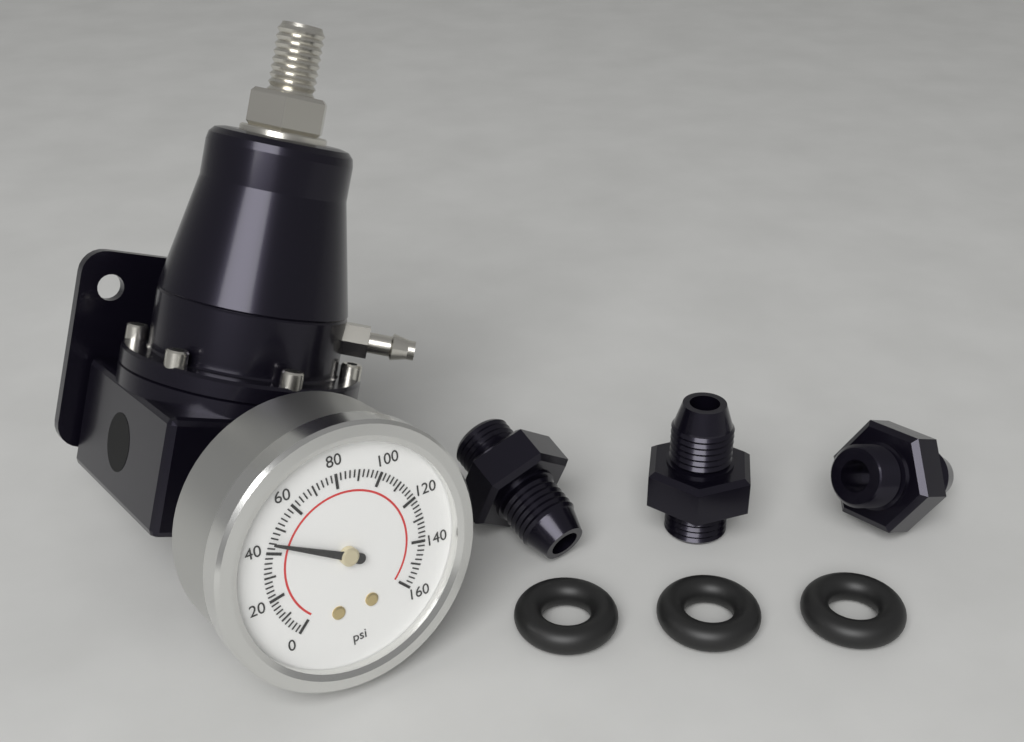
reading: 44 psi
